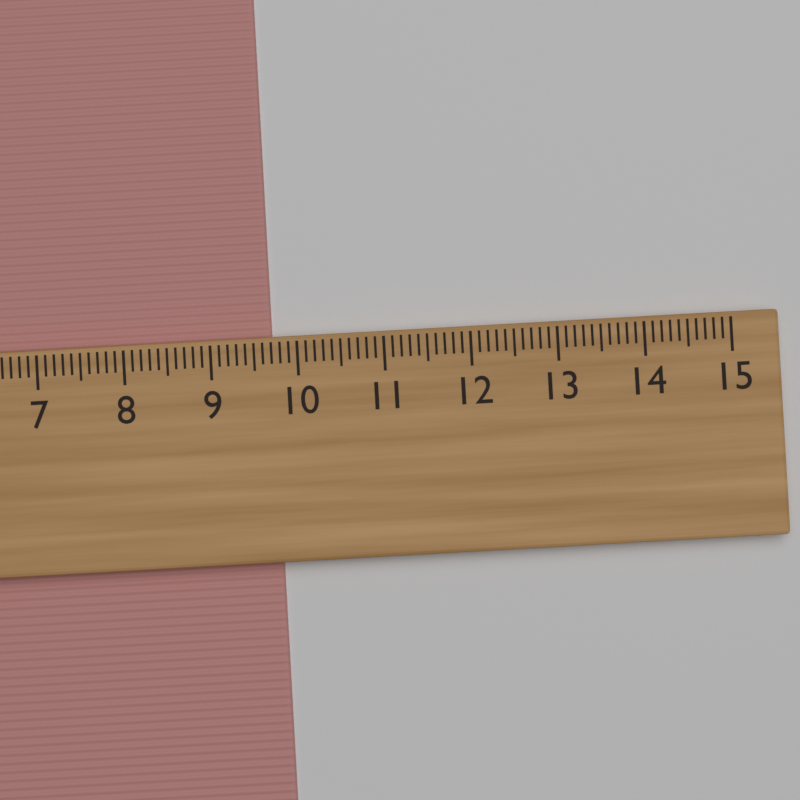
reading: 9.7 cm
